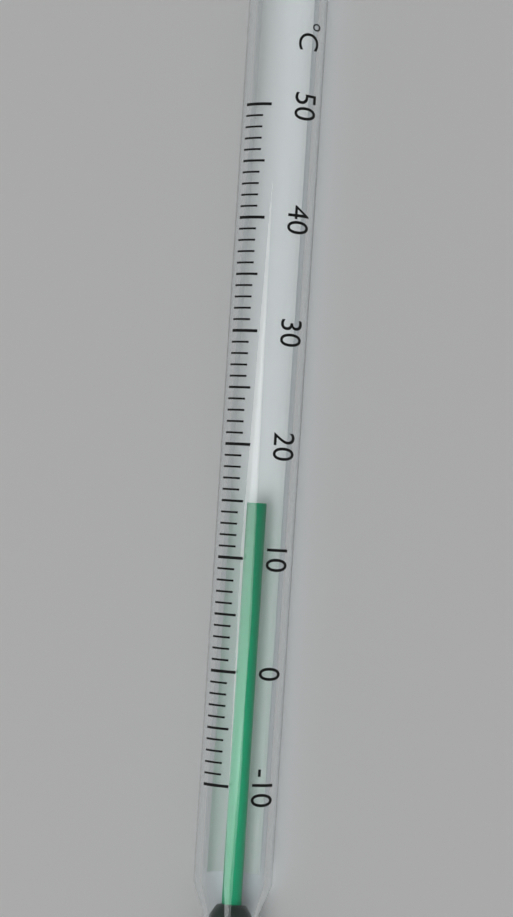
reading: 15 °C
